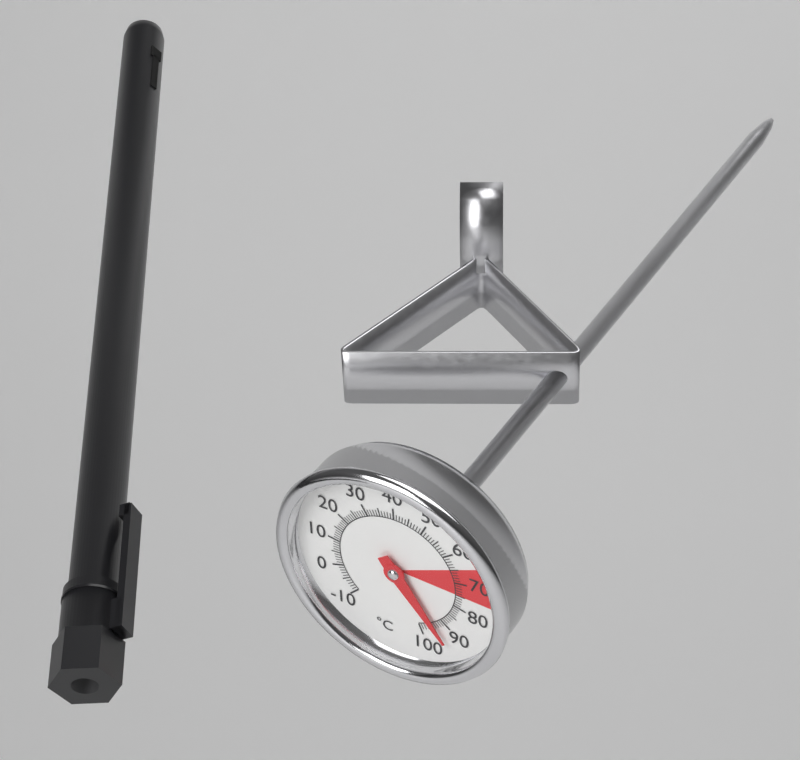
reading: 94 °C
